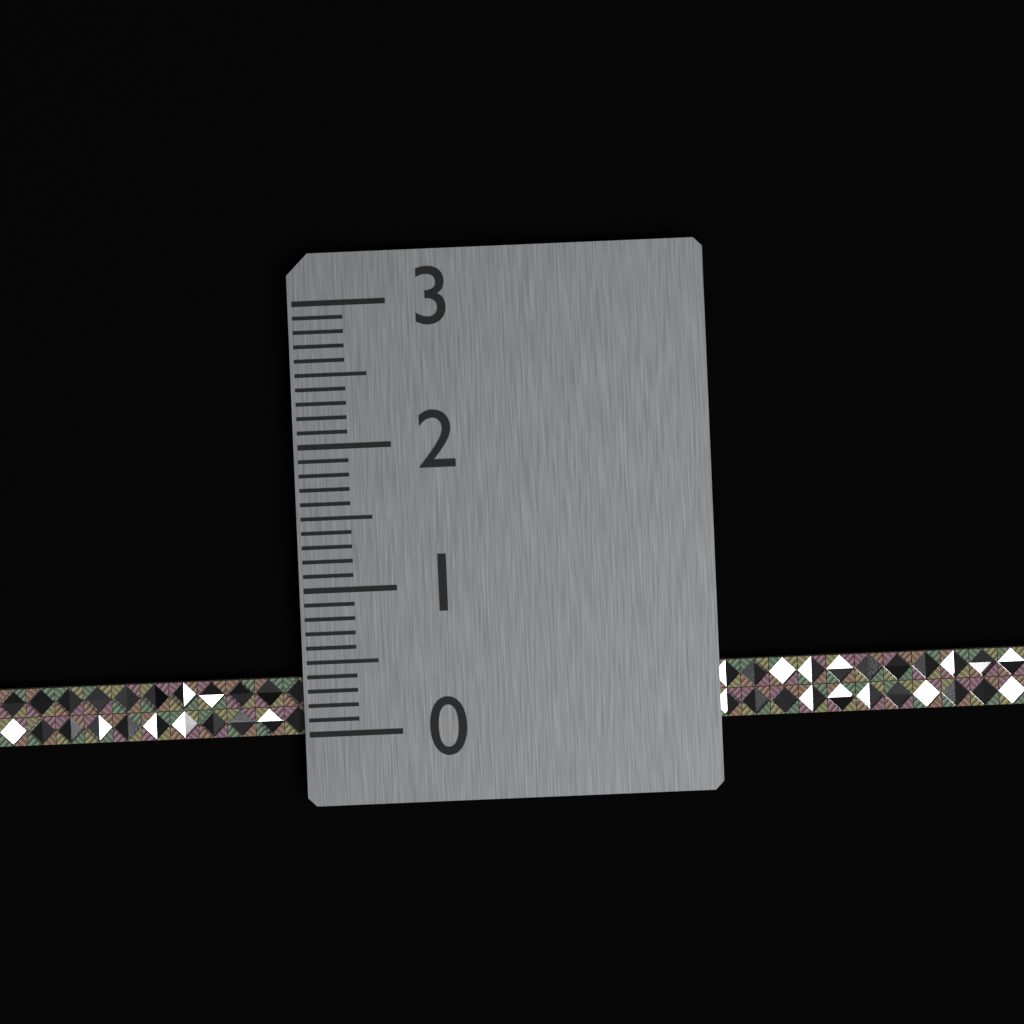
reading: 0.4 (no unit)
